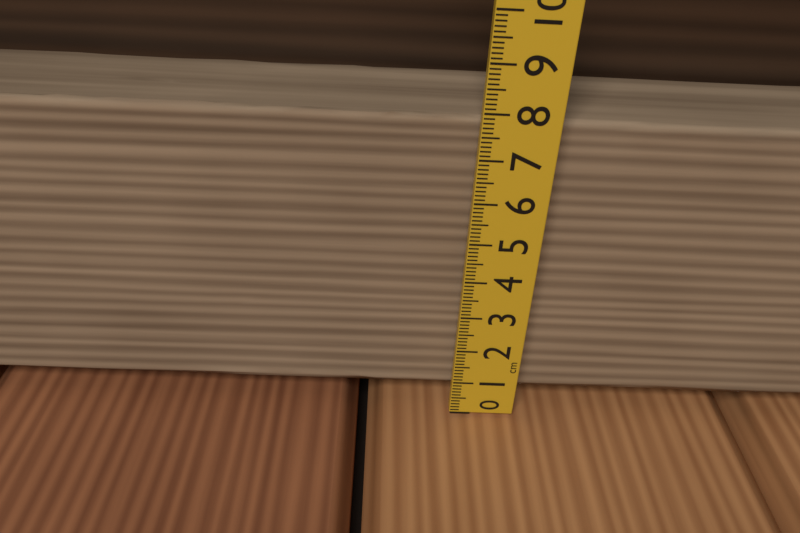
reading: 8.0 cm
